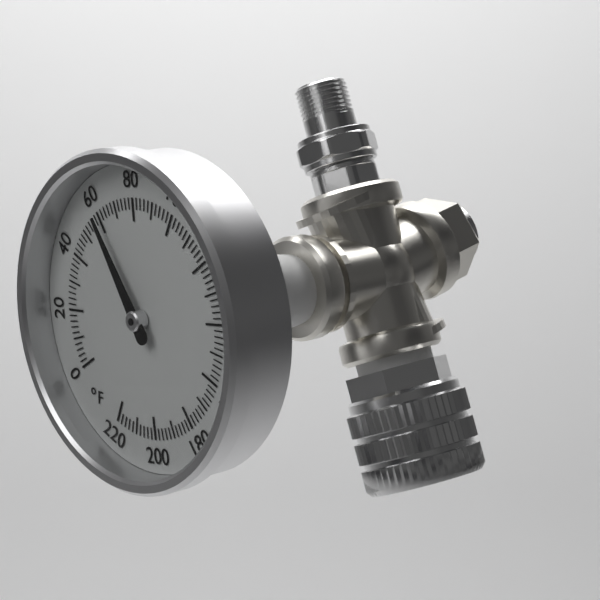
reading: 60 °F
